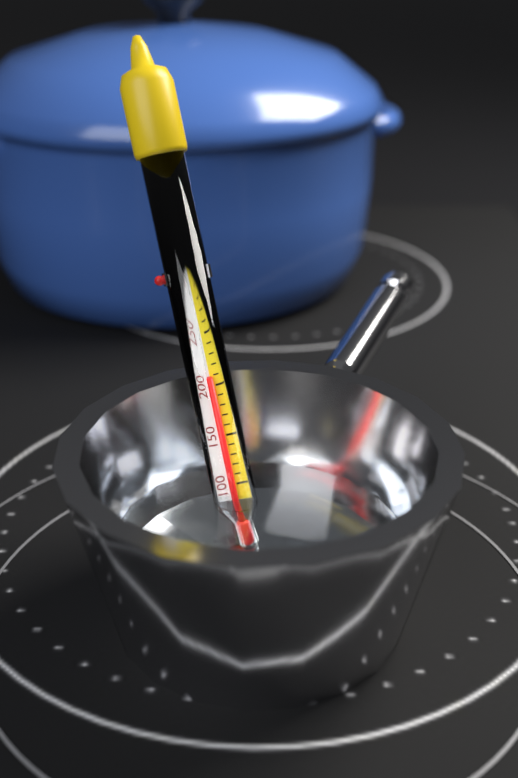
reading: 210 °F
